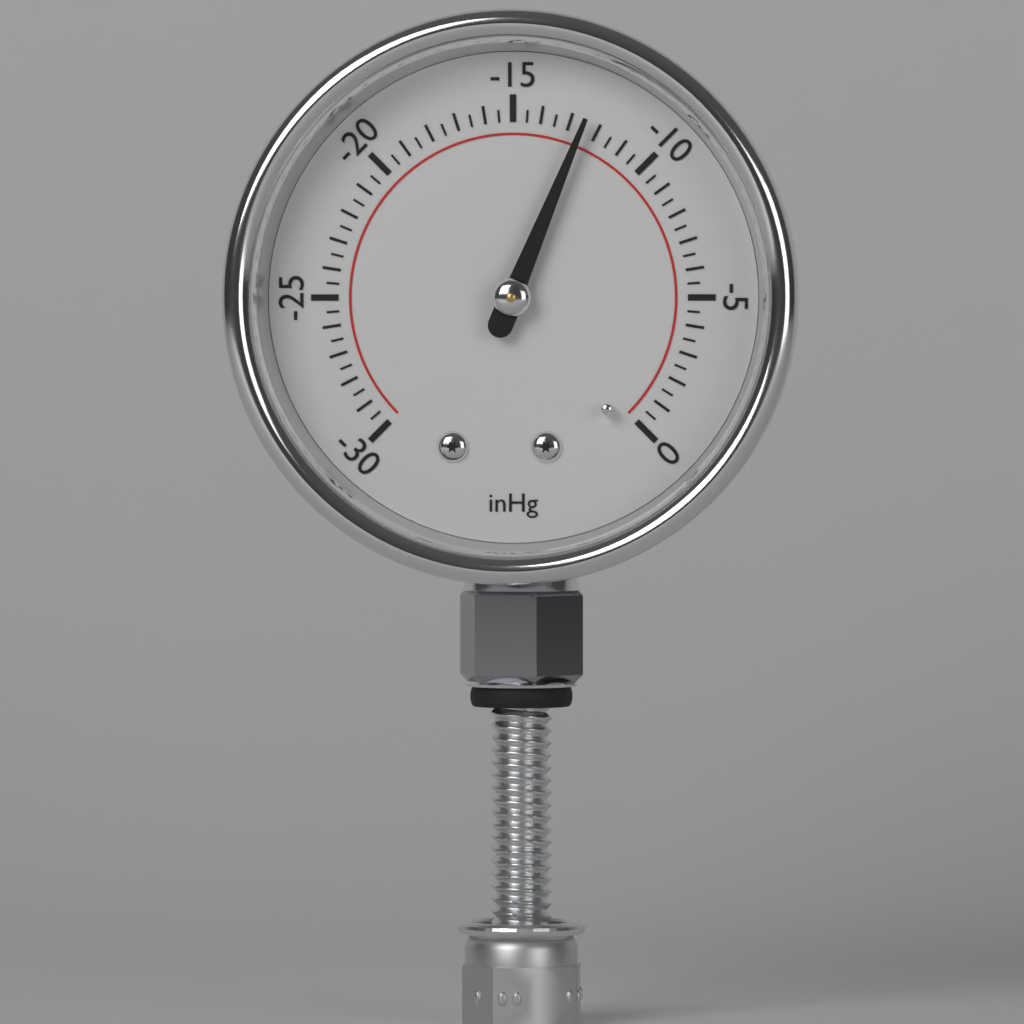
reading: -12.5 inHg
